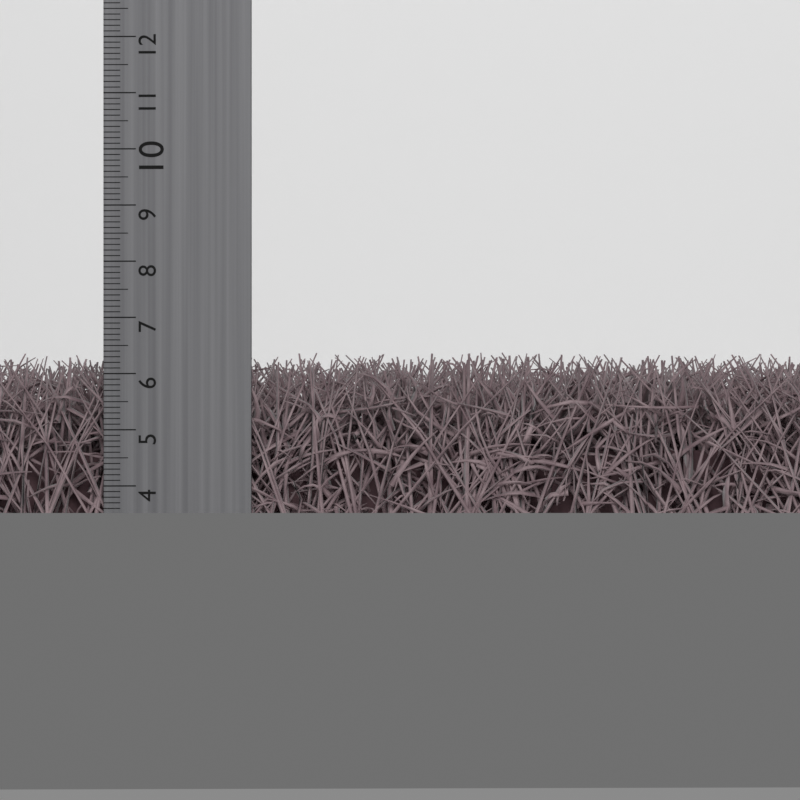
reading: 6.4 cm
